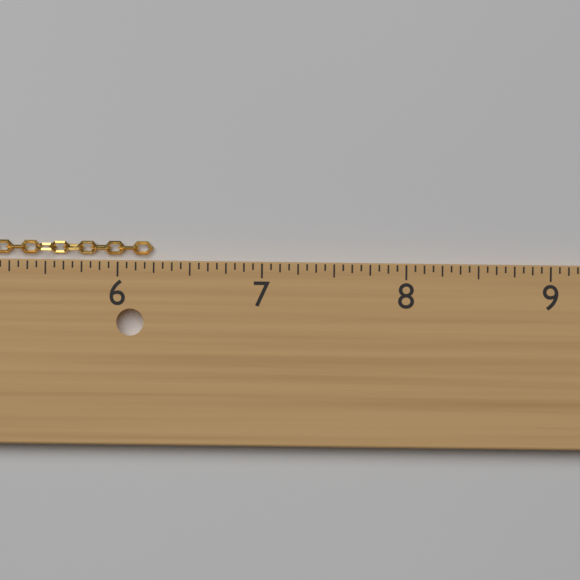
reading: 6.2500 in
